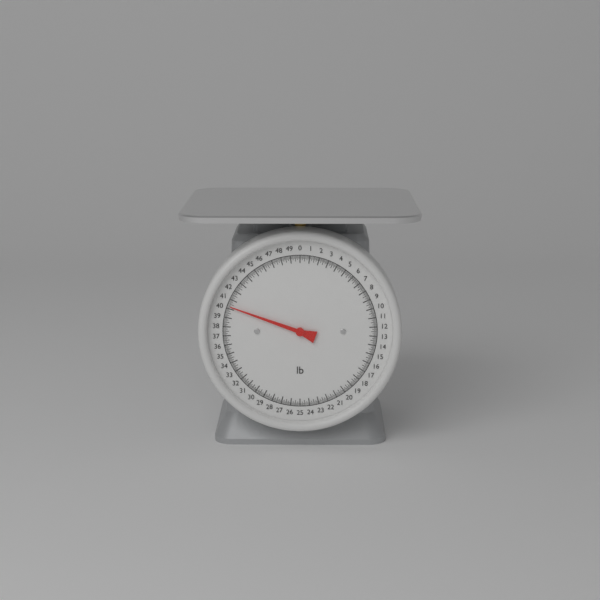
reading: 40.250 lb
